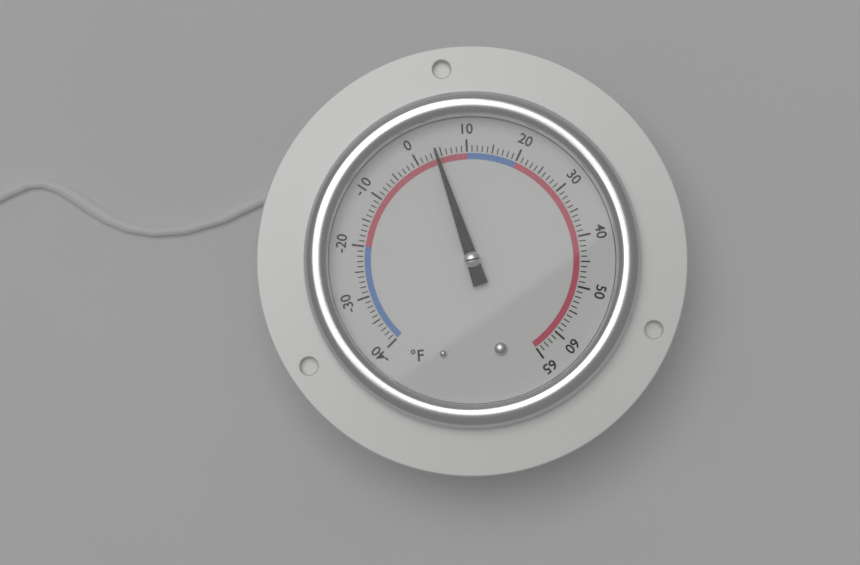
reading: 4 °F
